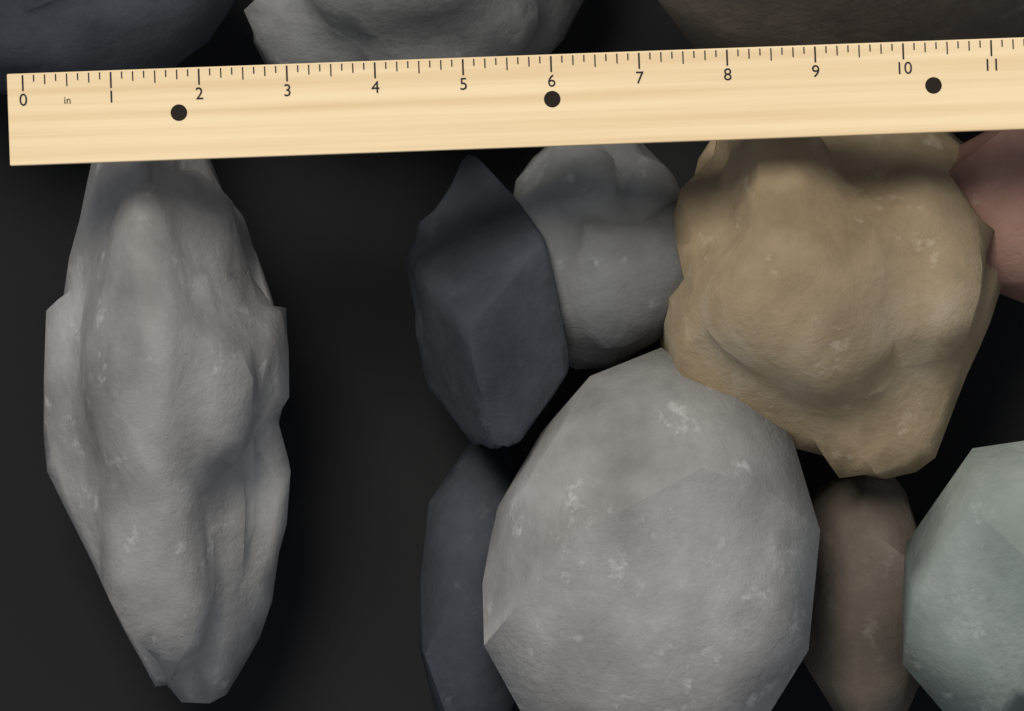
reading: 2.875 in
